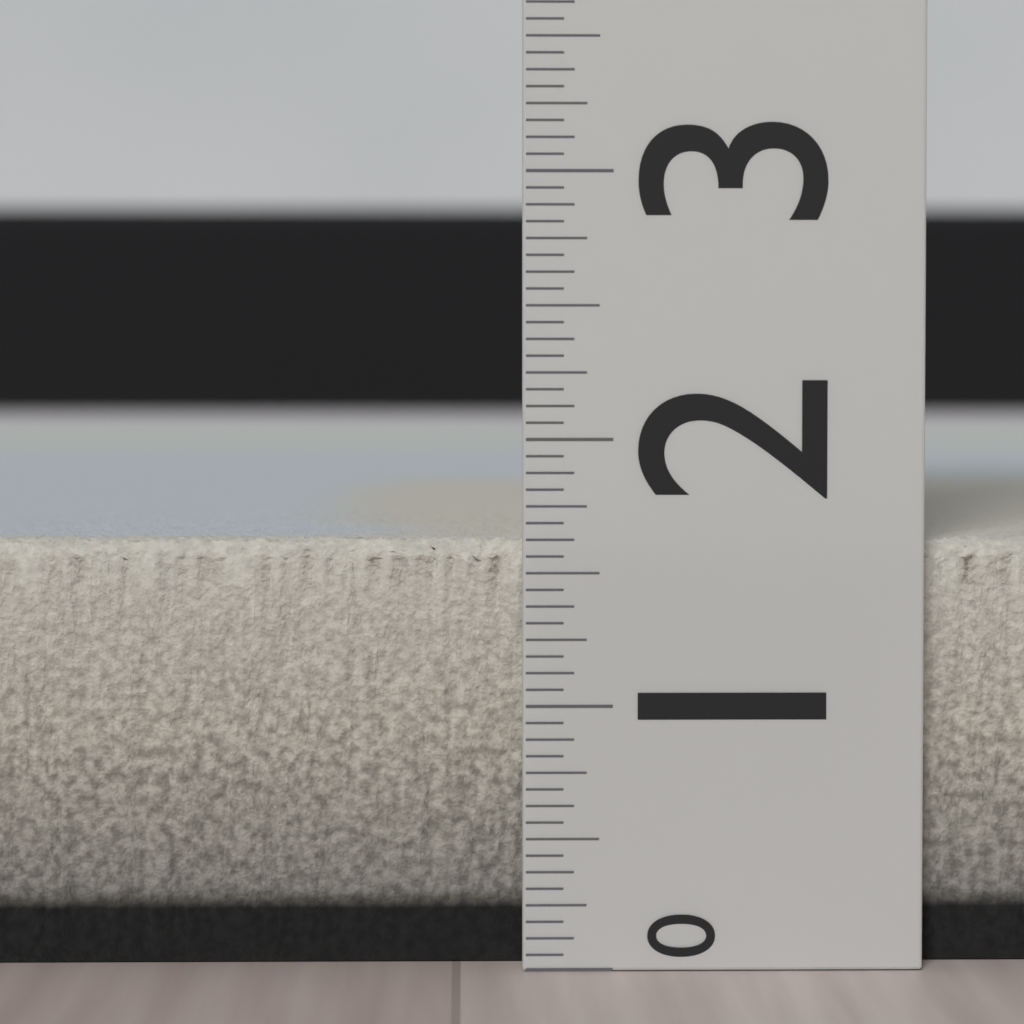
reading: 1.6250 (no unit)
